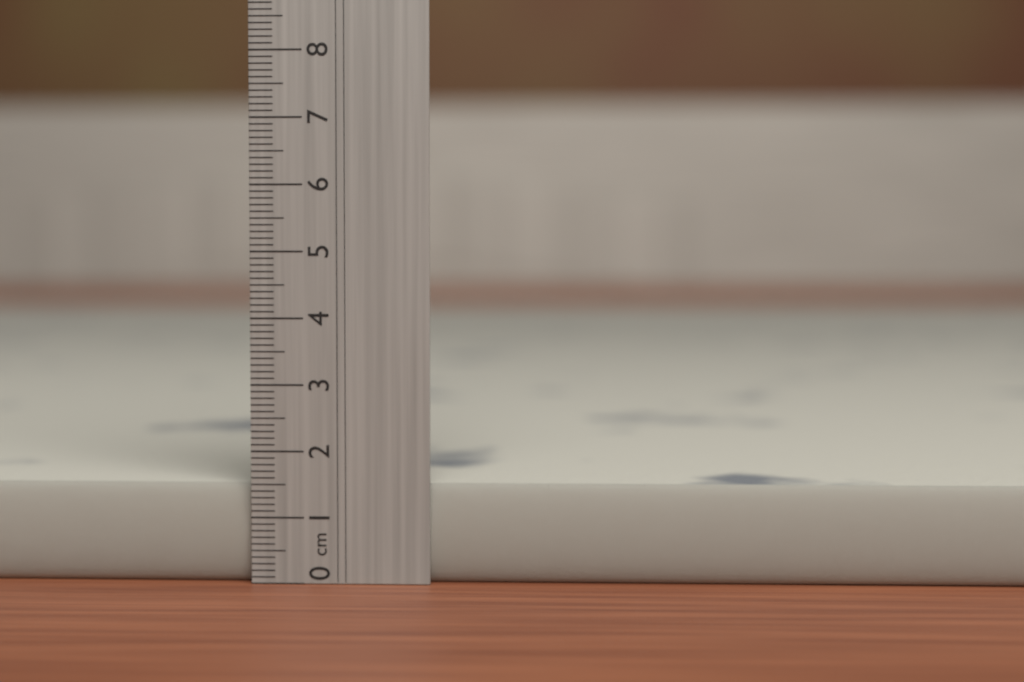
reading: 1.5 cm
